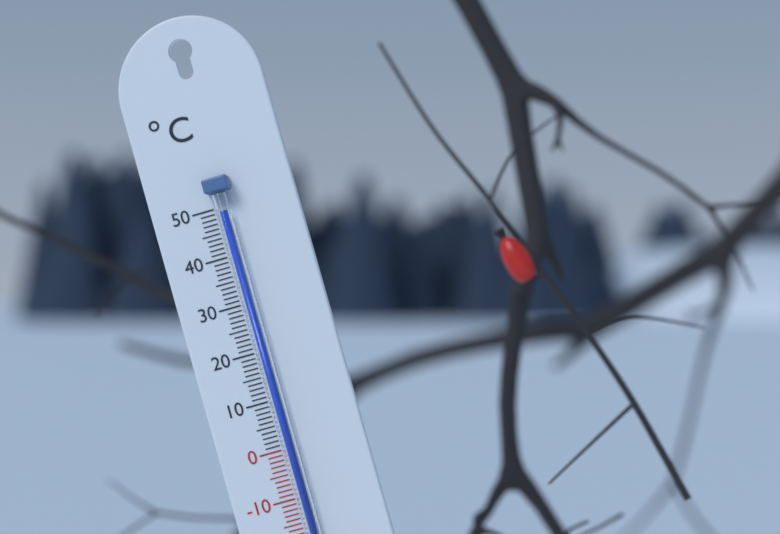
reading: 49 °C
